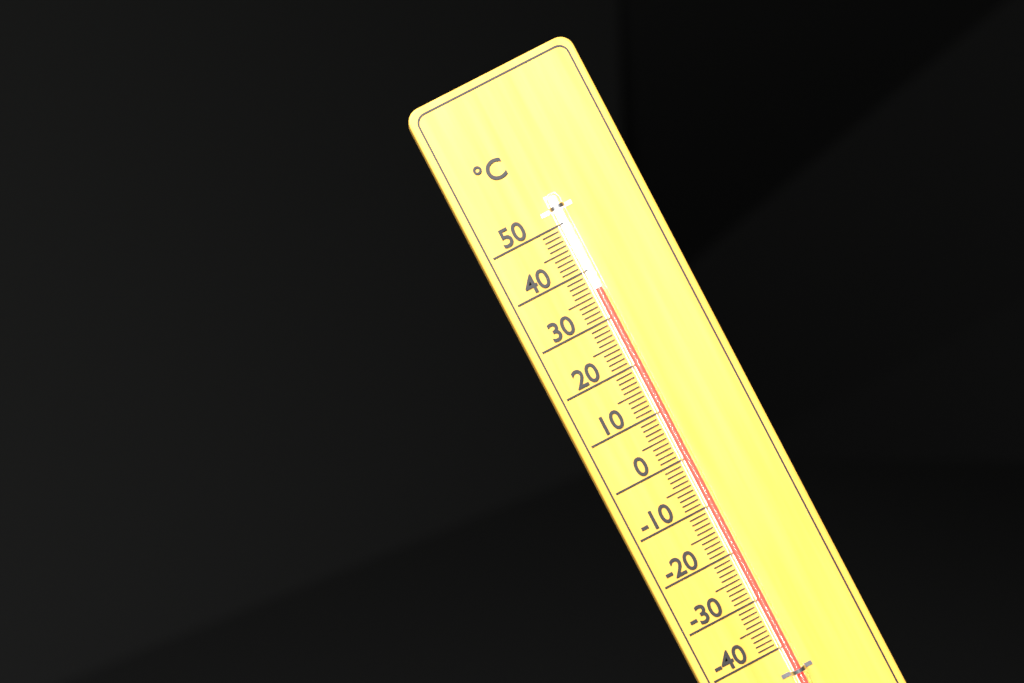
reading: 36 °C
